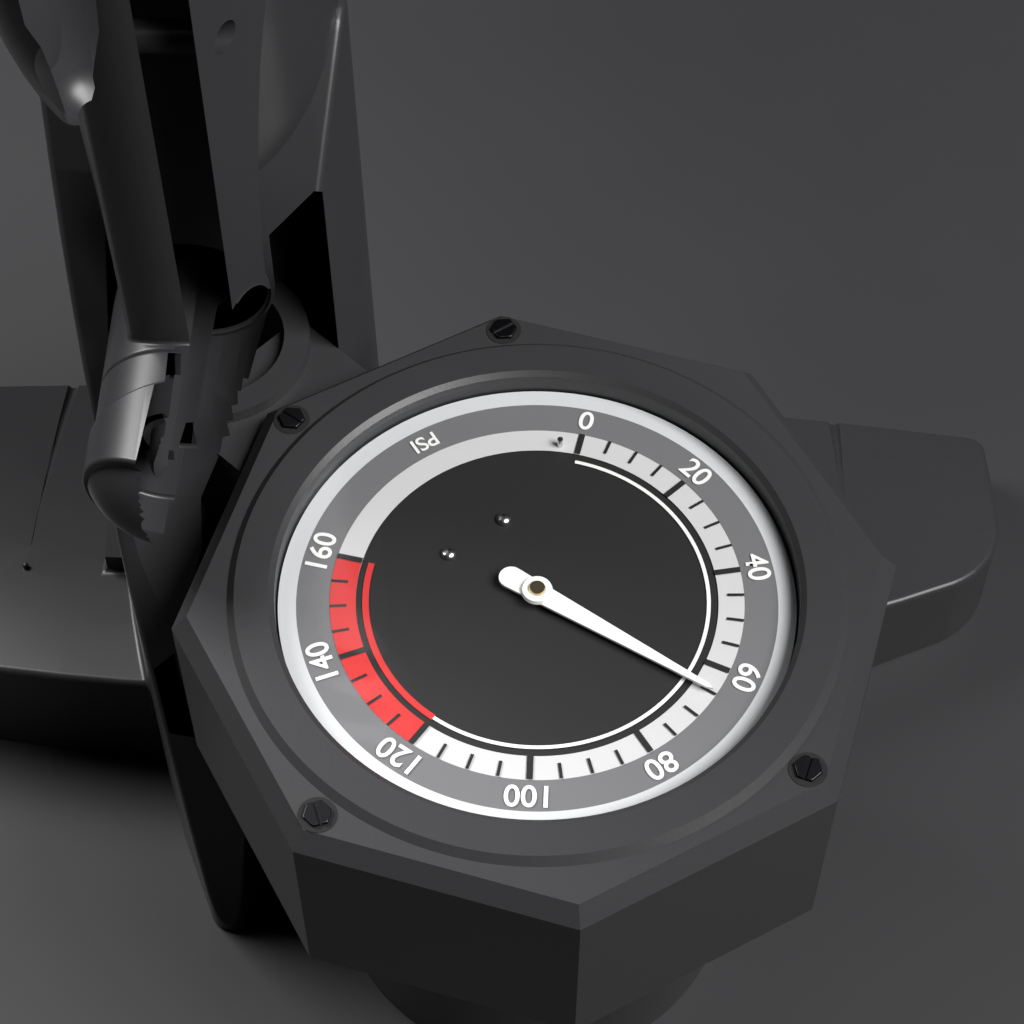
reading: 65 psi
